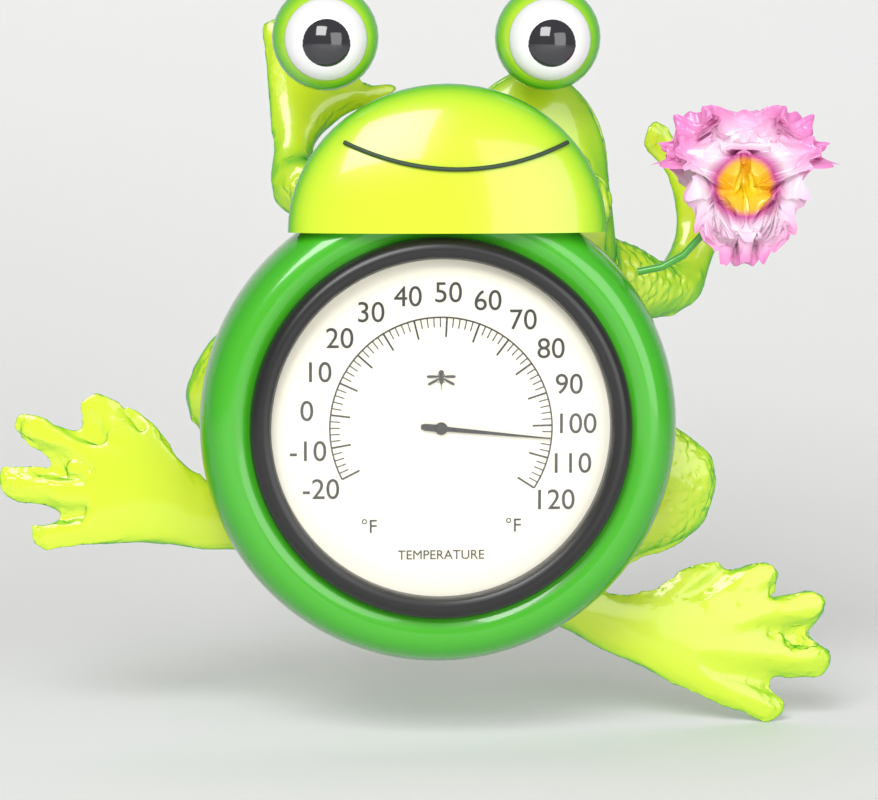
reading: 104 °F
